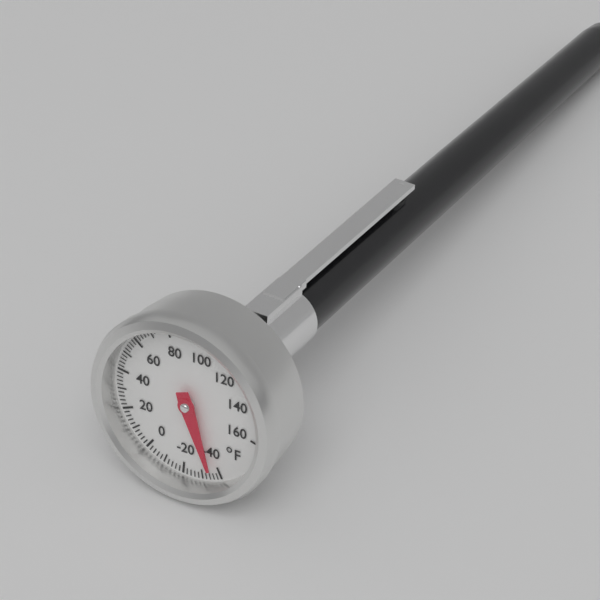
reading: -36 °F
